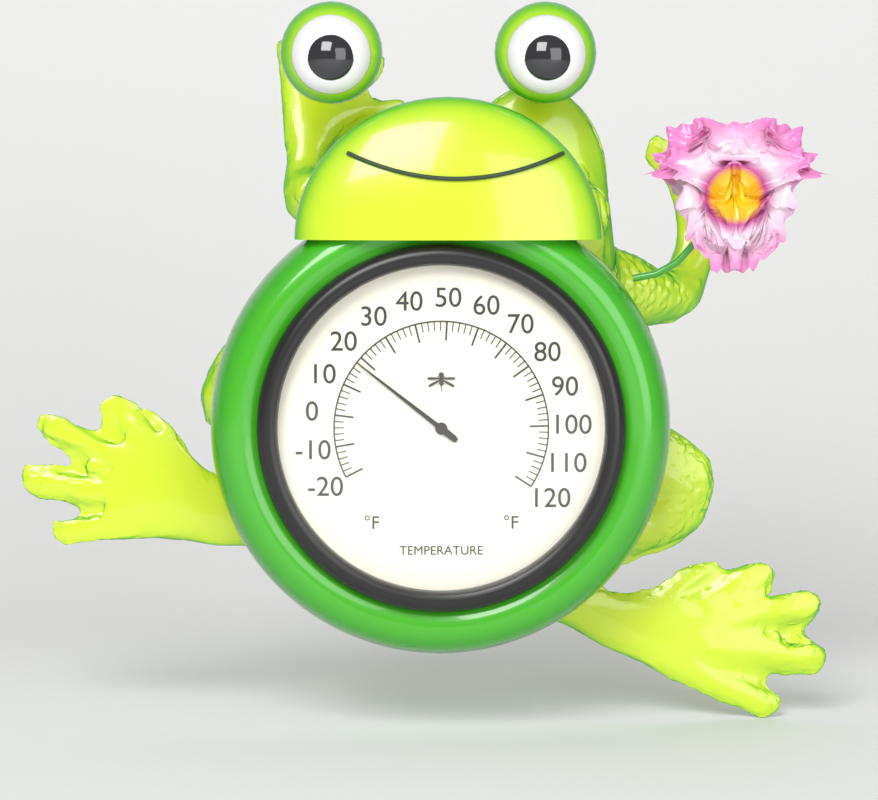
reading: 18 °F
